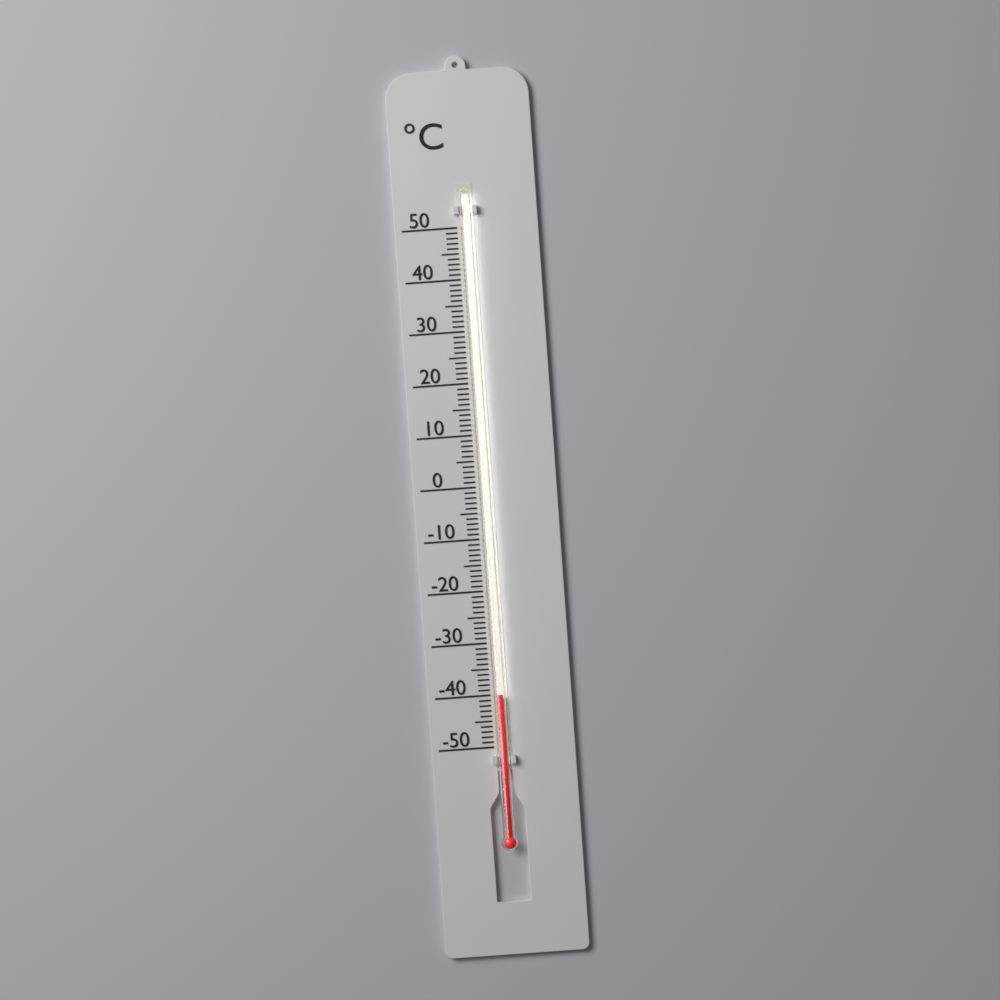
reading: -40 °C
